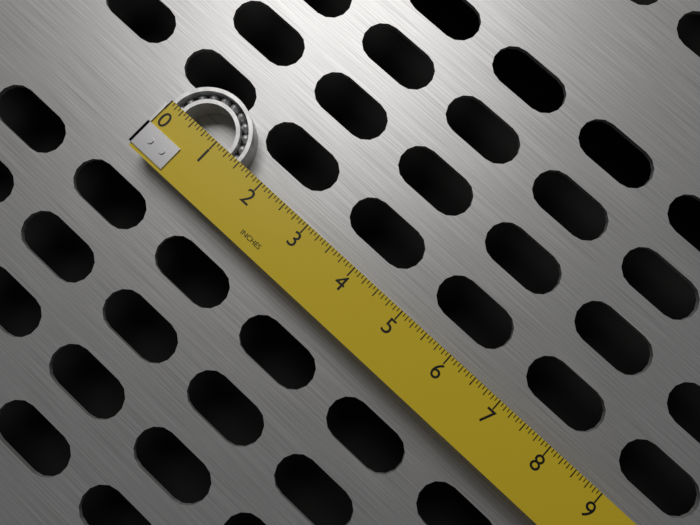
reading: 1.5000 in
